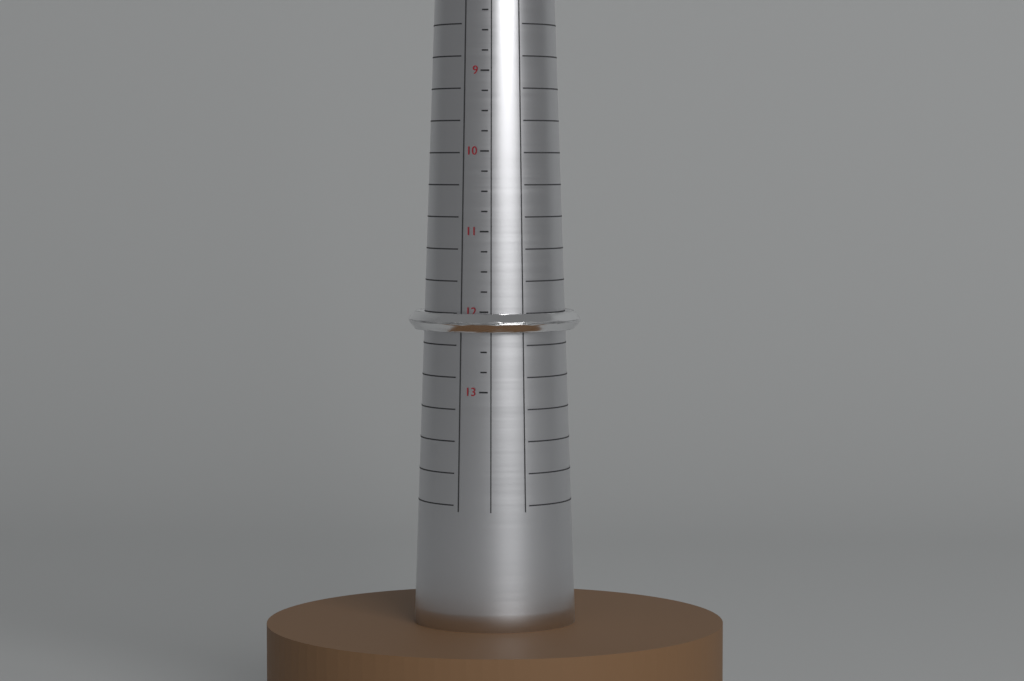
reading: 12.25 (no unit)
